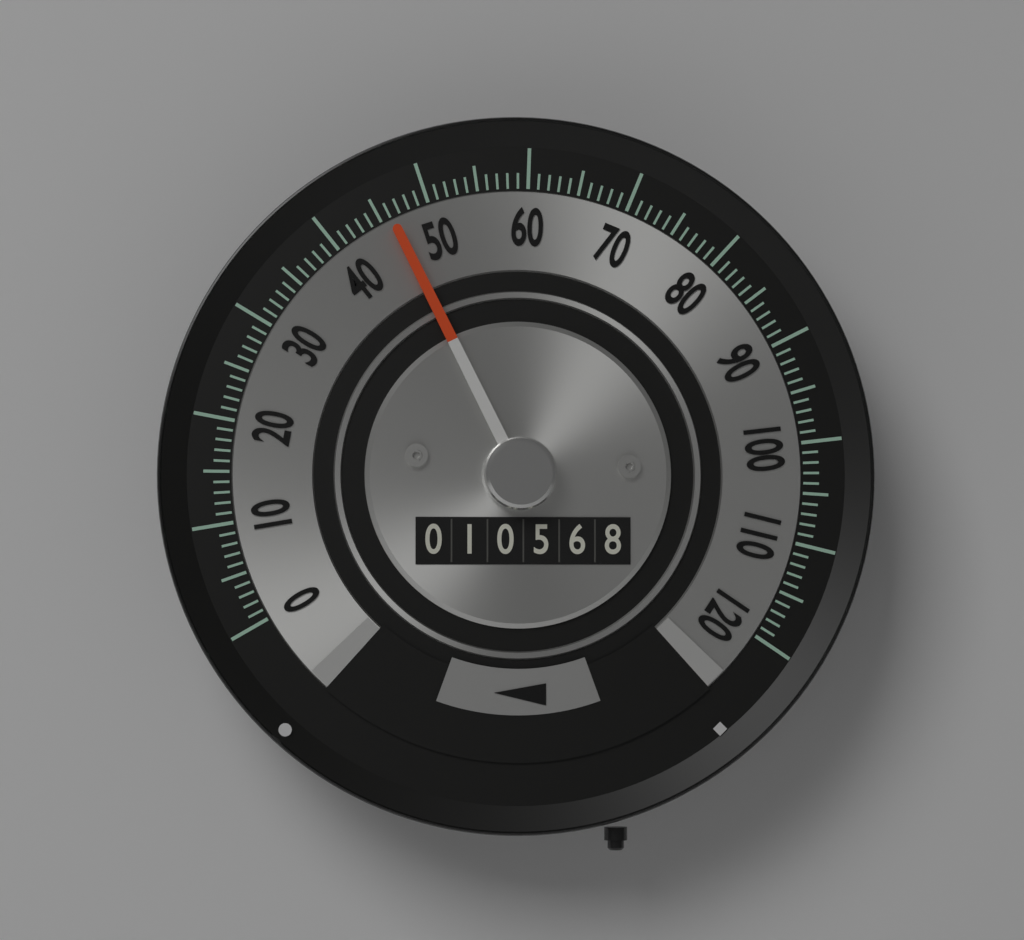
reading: 46 (no unit)
